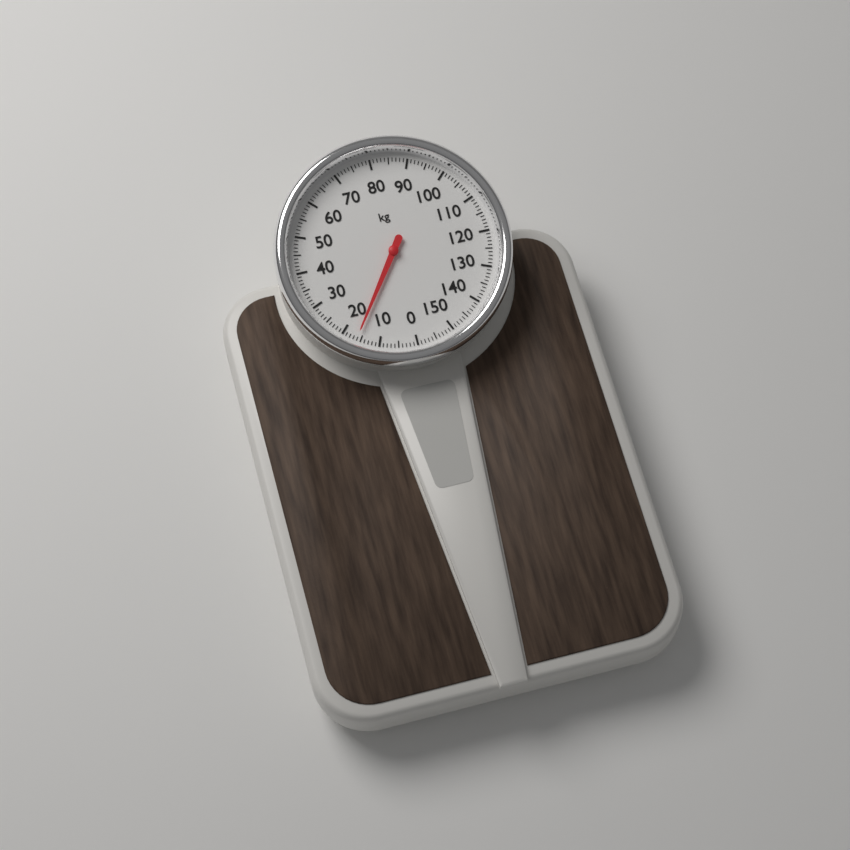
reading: 16 kg
